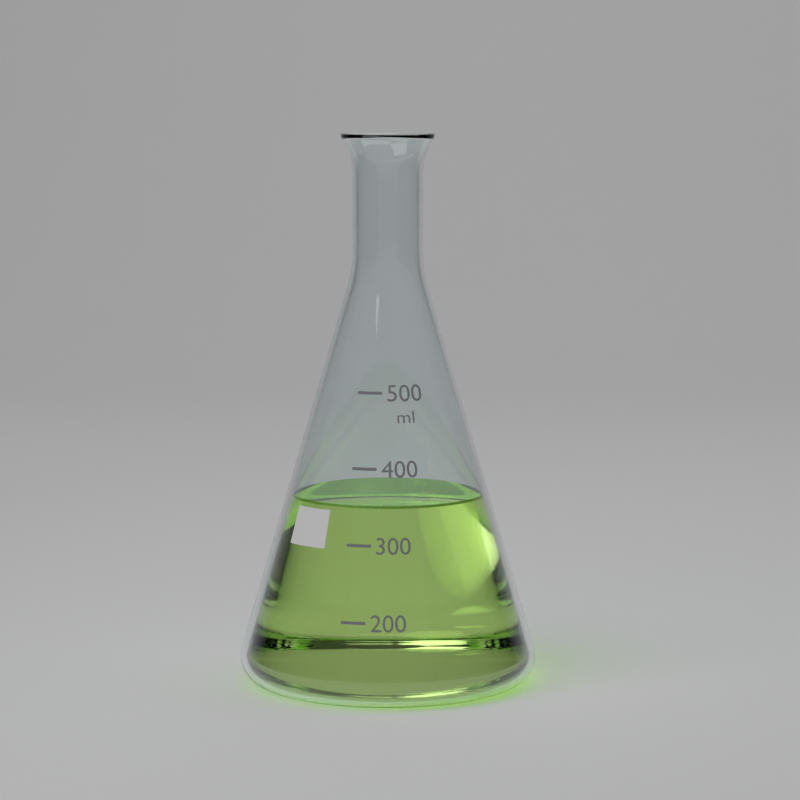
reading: 350 ml
